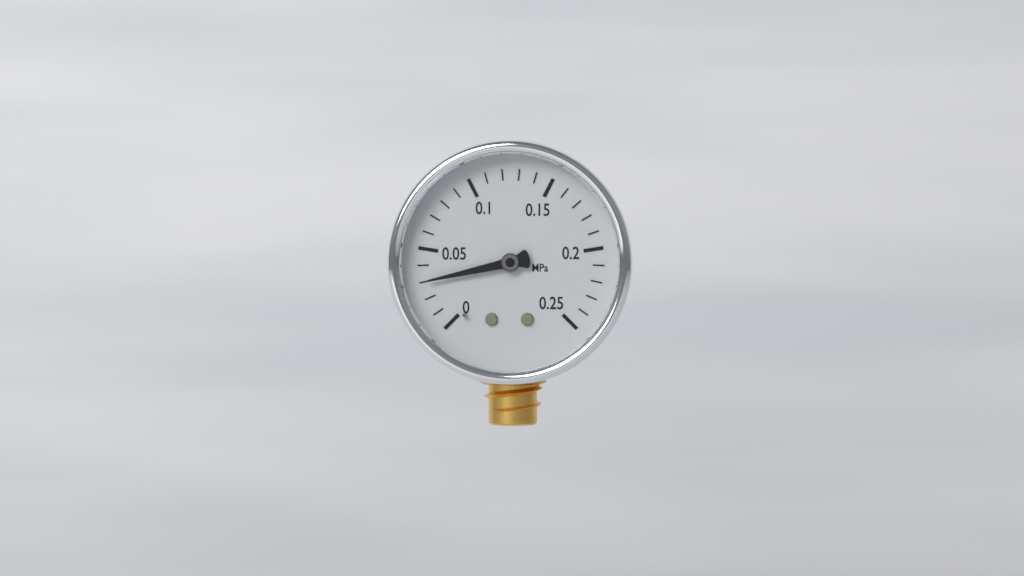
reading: 0.03 MPa
